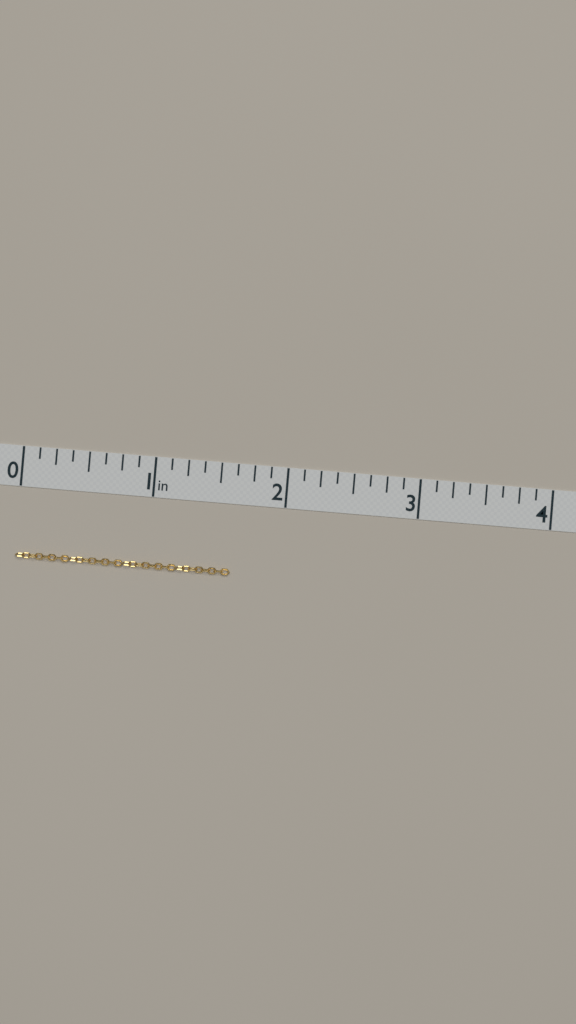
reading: 1.625 in
